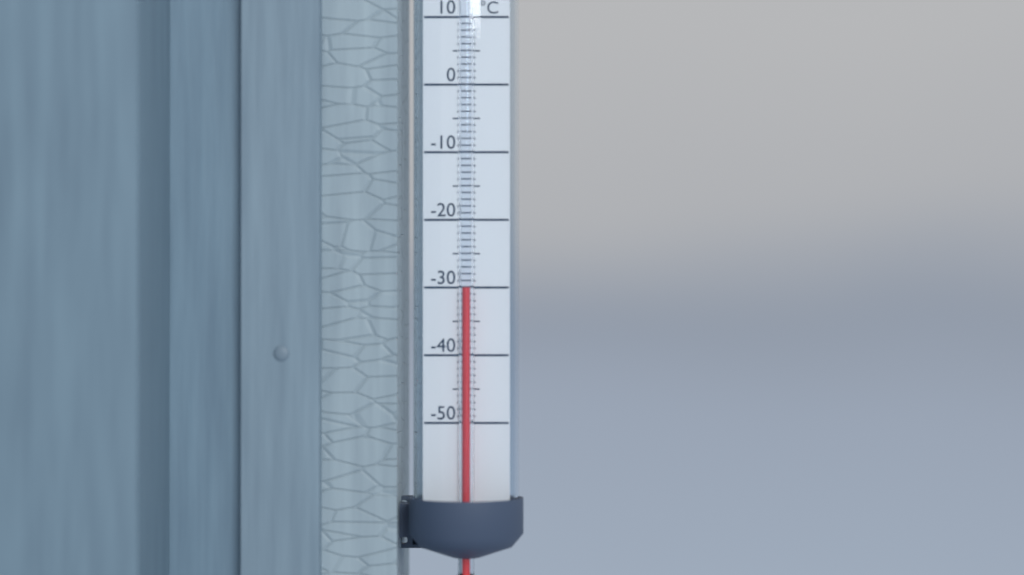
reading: -30 °C
